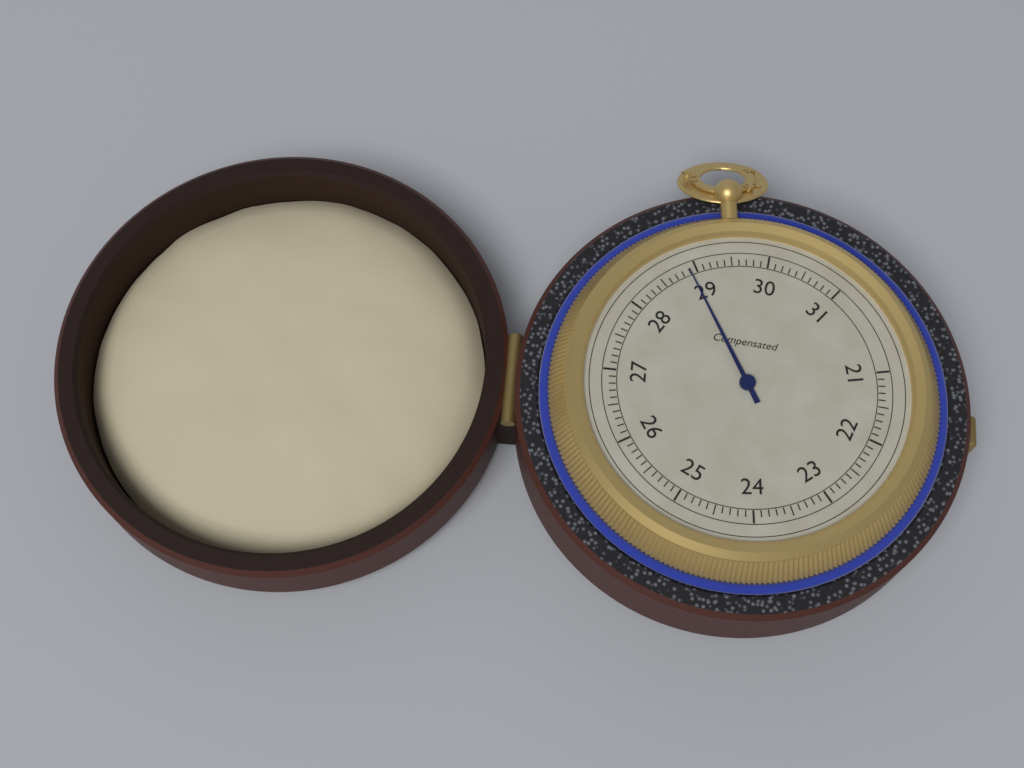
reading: 28.9 (no unit)
